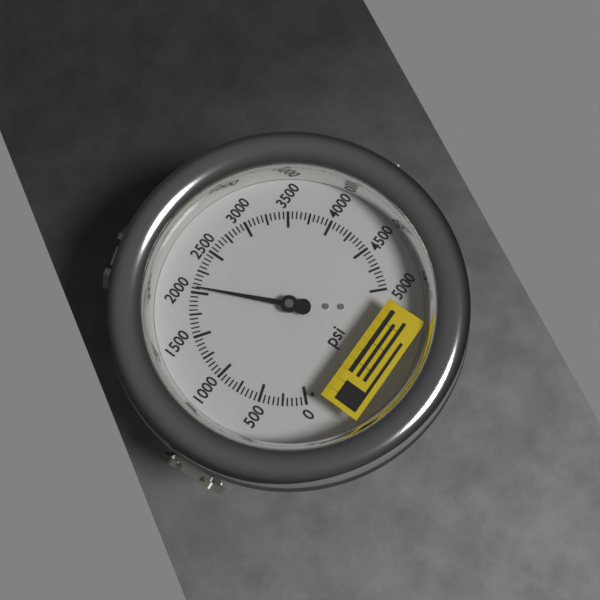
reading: 2050 psi
